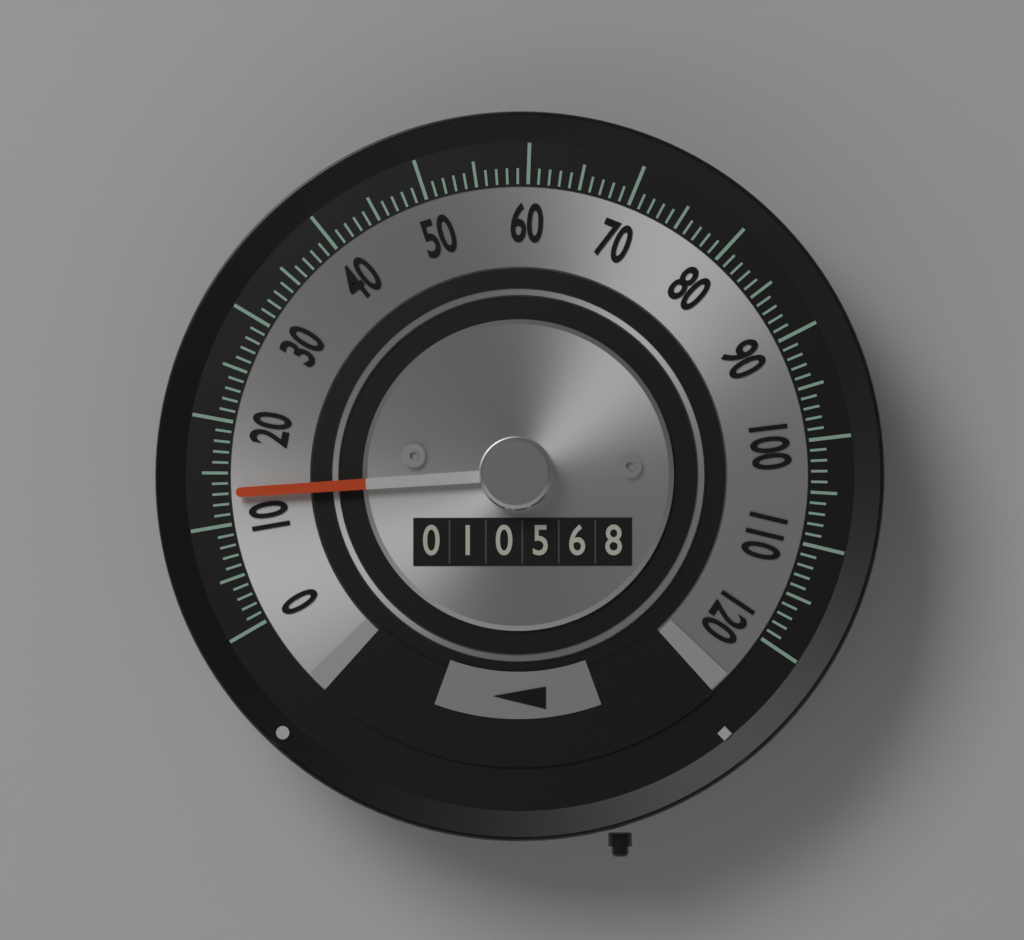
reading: 13 (no unit)
